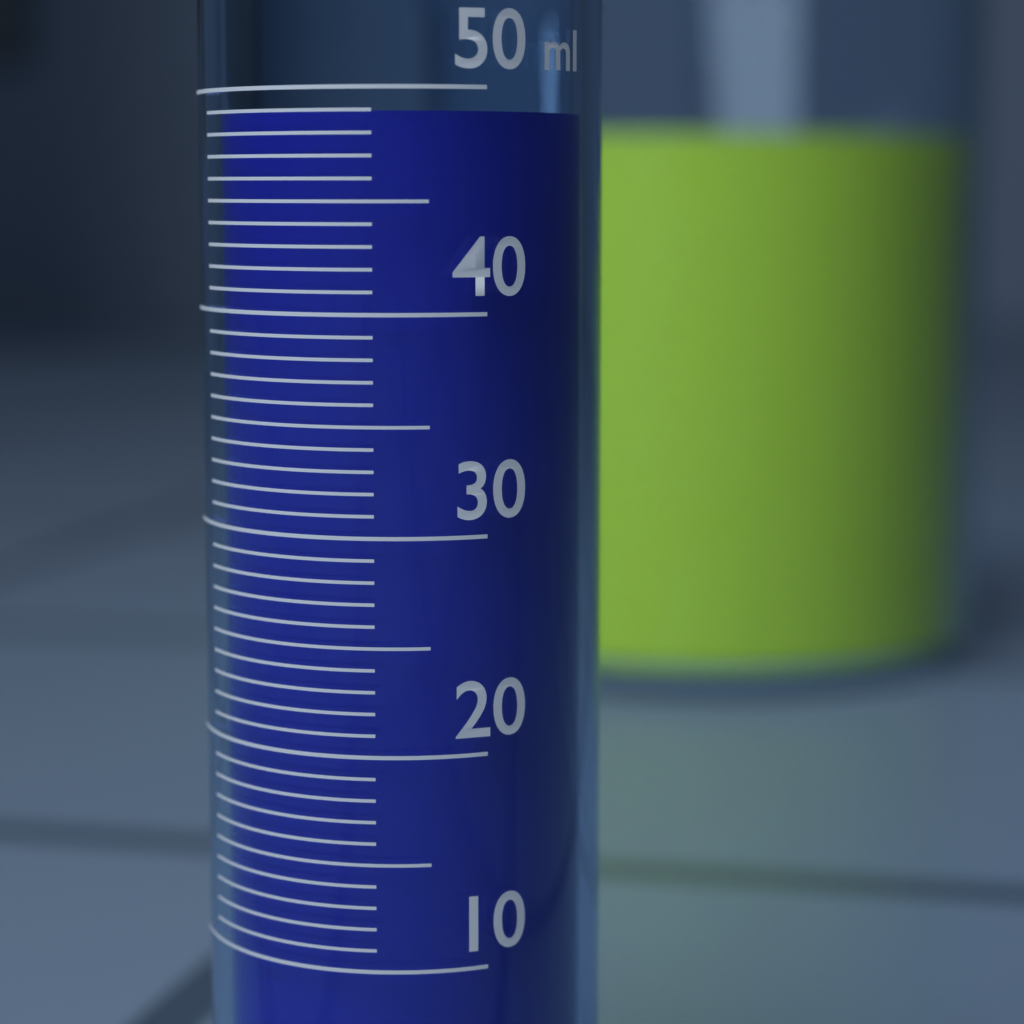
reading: 49 ml
